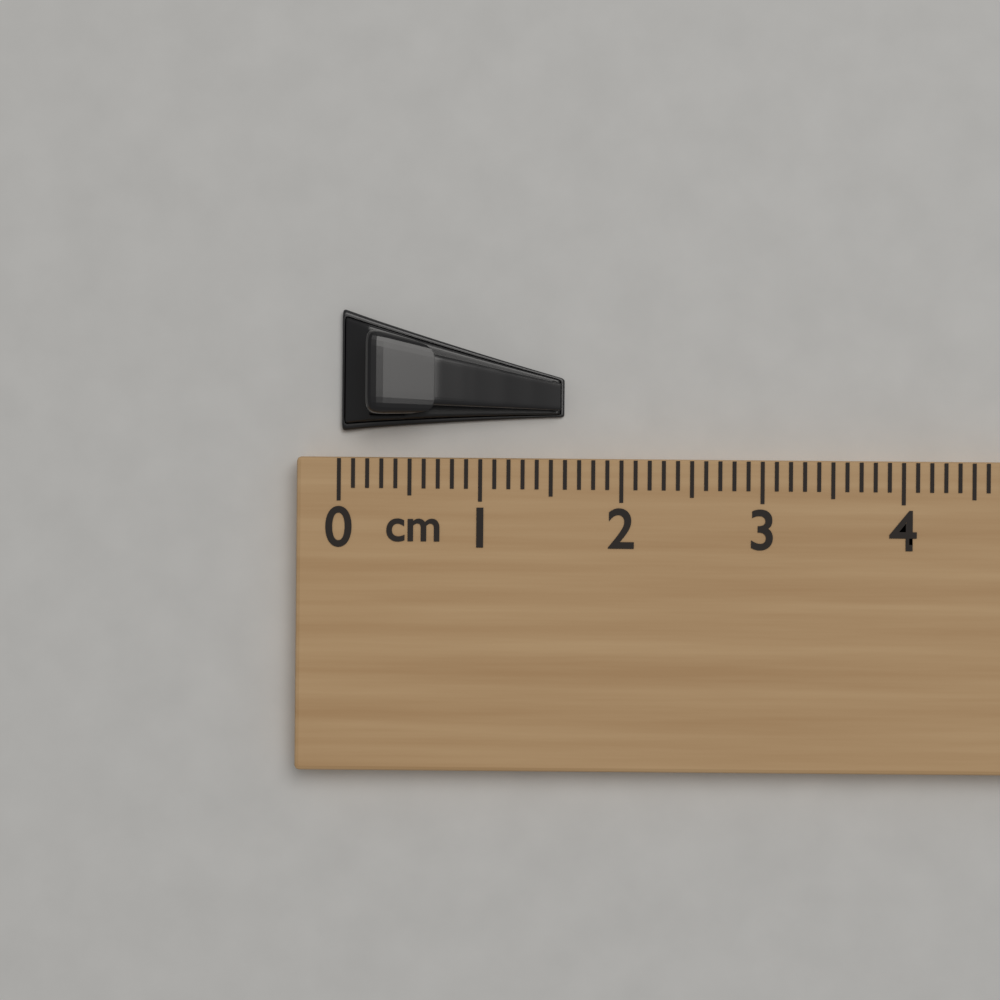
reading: 1.6 cm
